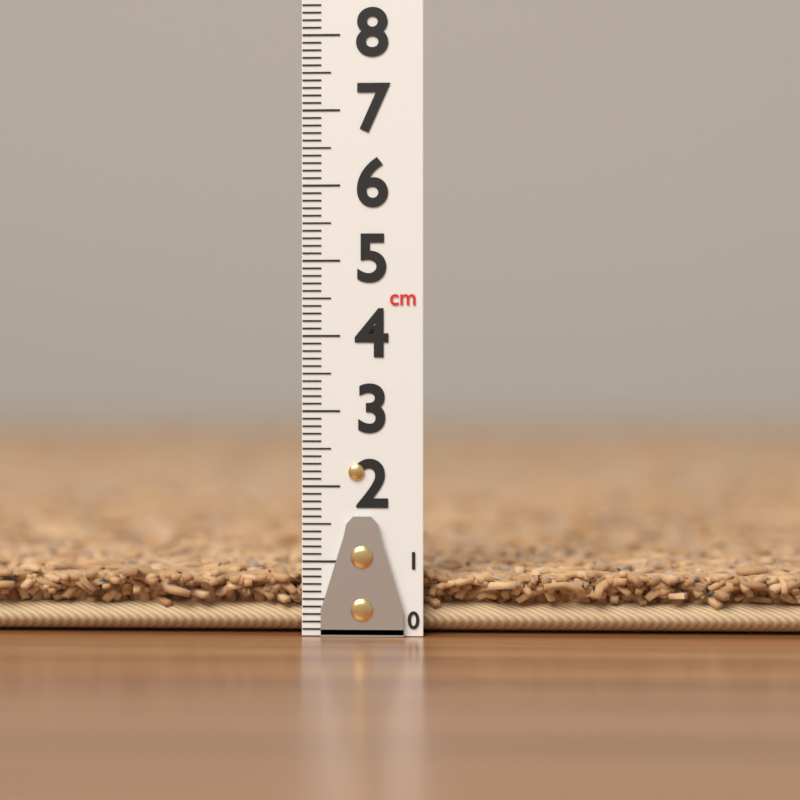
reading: 1.0 cm
